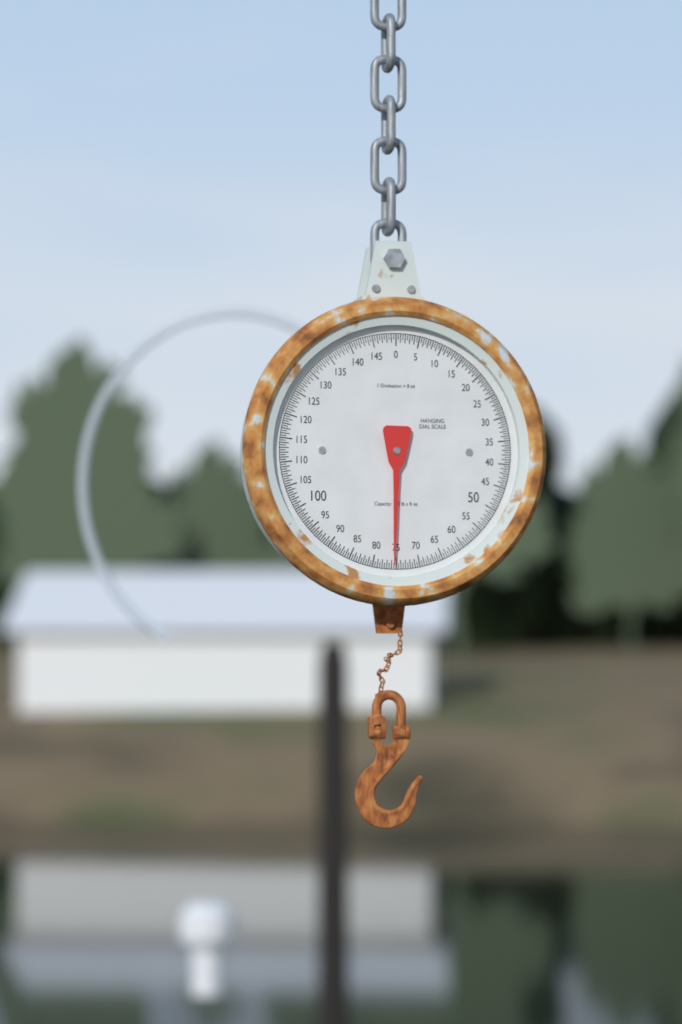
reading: 75.5 lb
